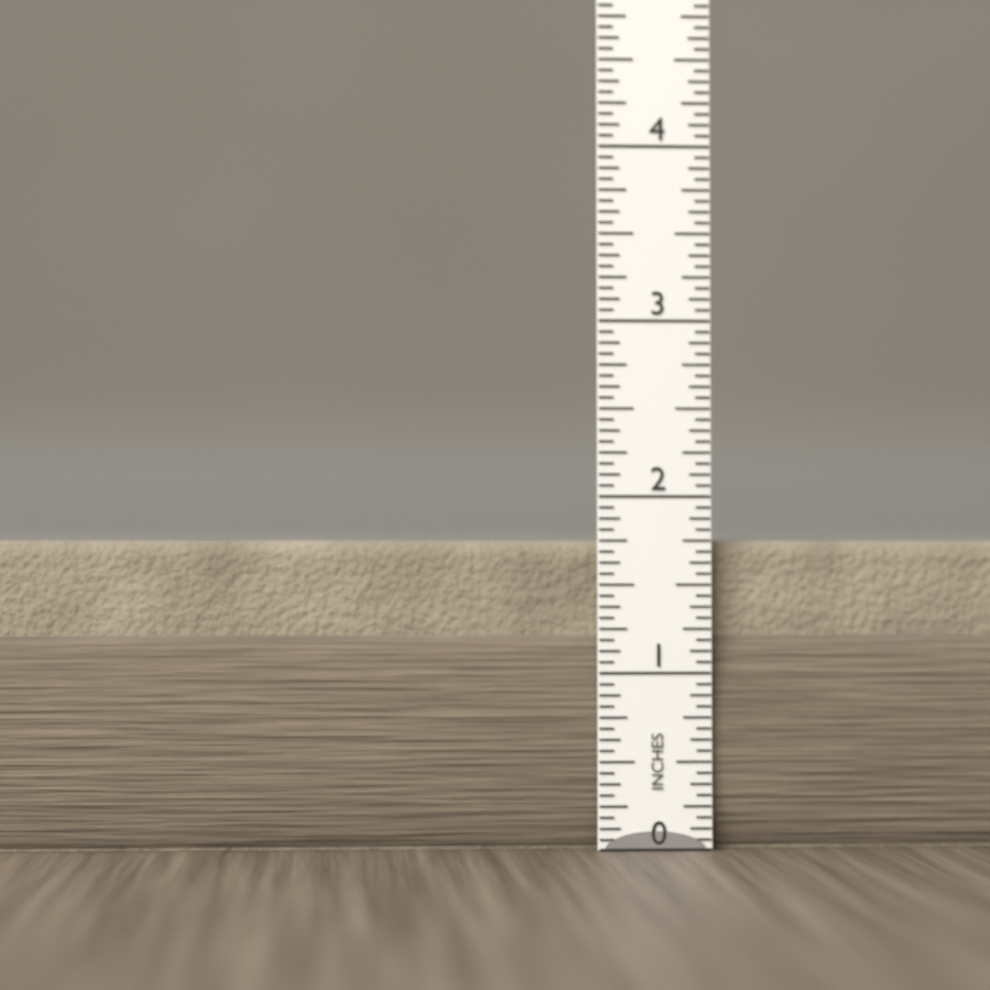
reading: 1.7500 in
